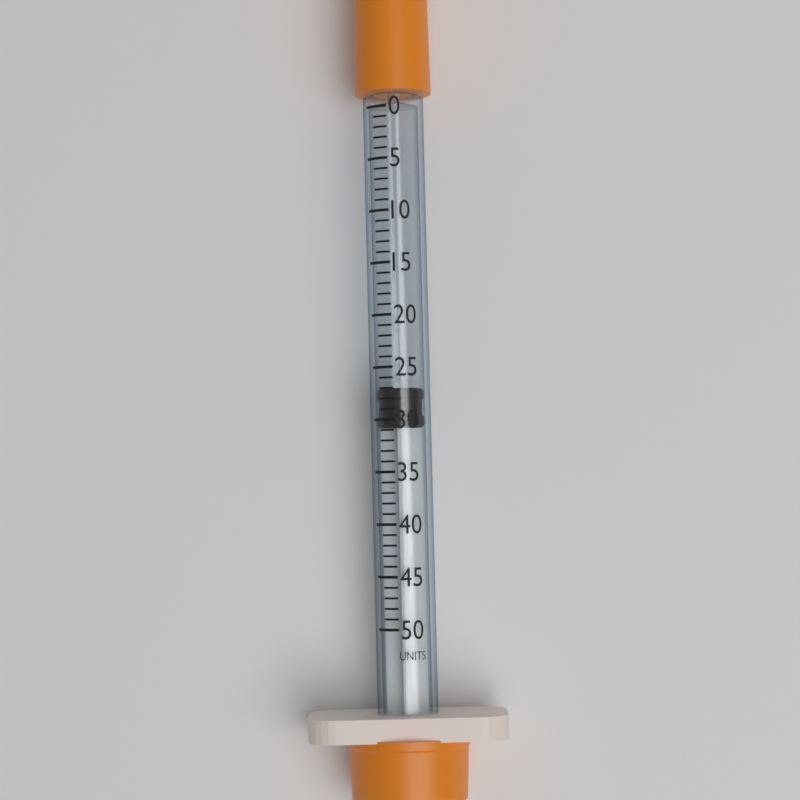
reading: 27 units
